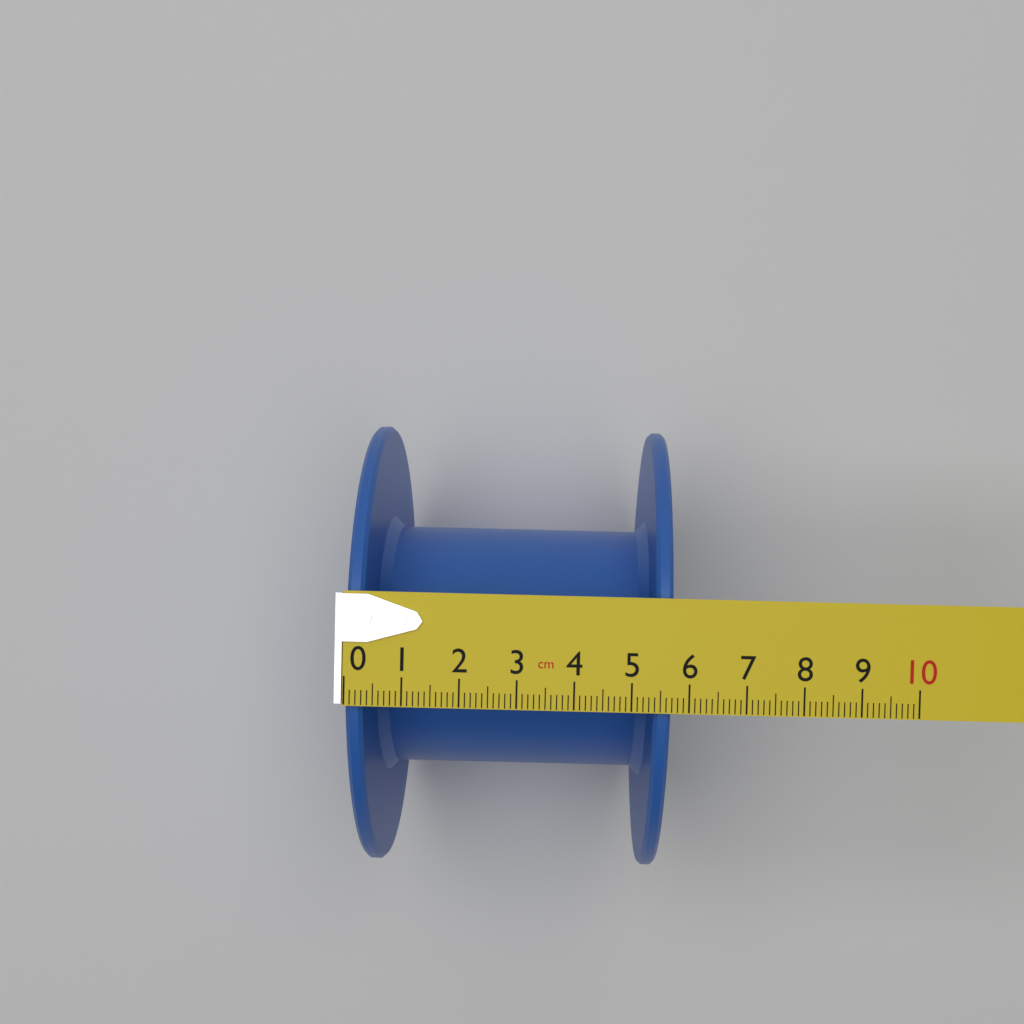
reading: 5.7 cm
